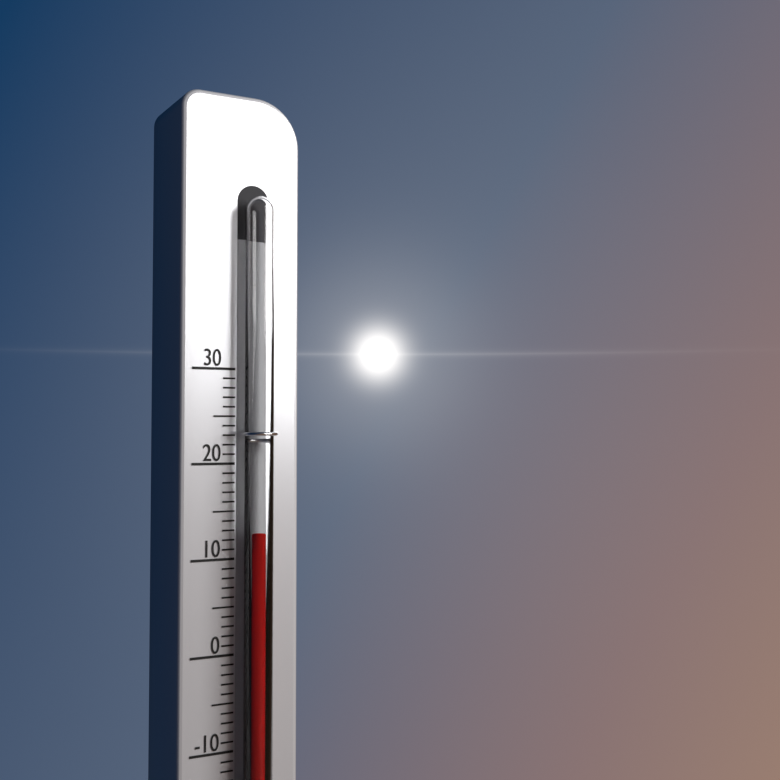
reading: 13 (no unit)
